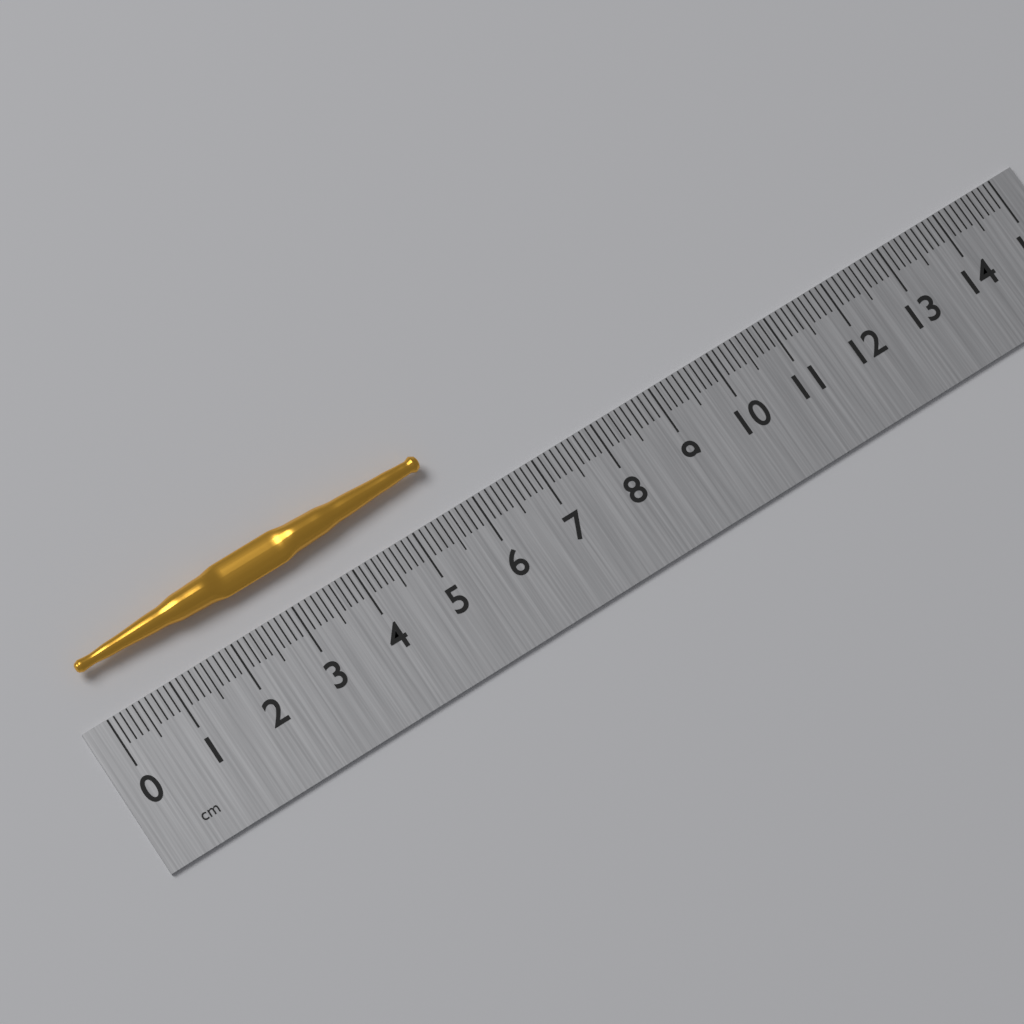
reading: 5.6 cm
